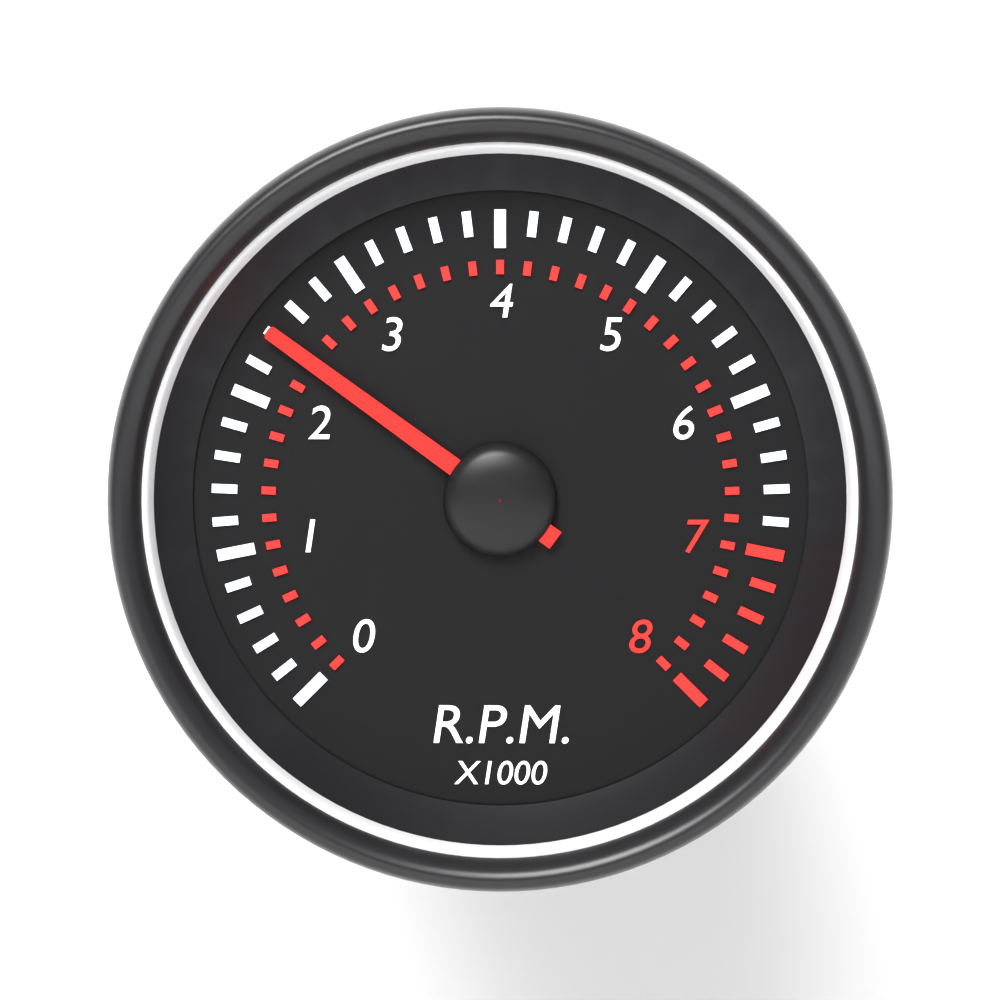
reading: 2.4 x1000 RPM
